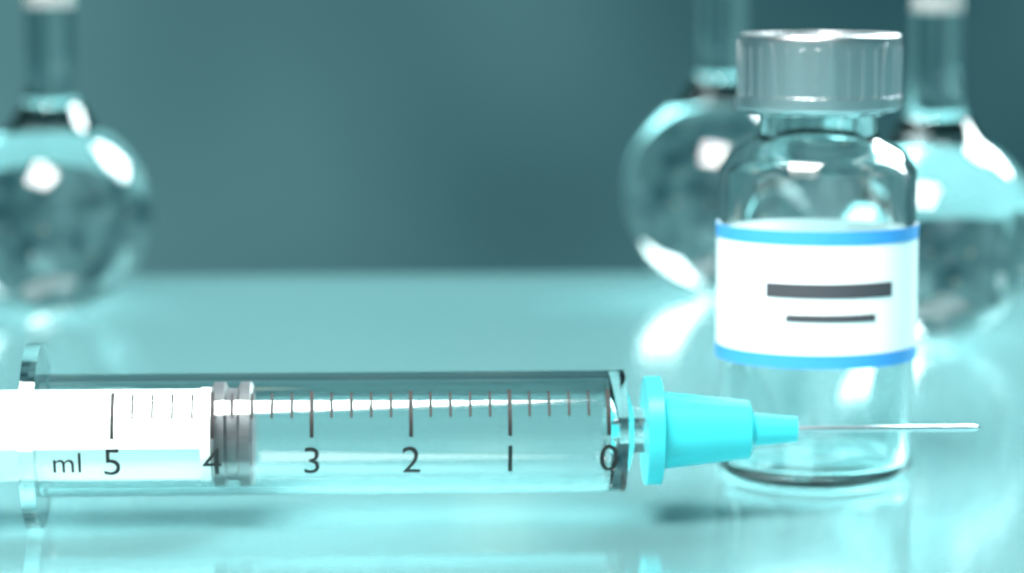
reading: 3.6 ml
